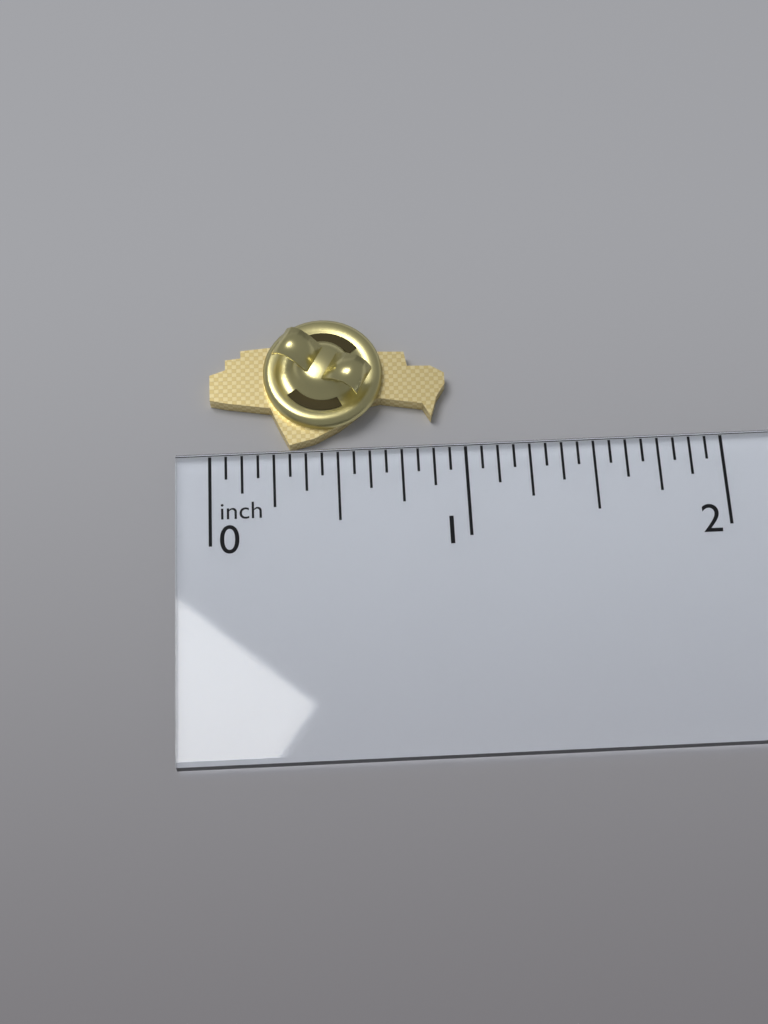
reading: 0.9375 inch
